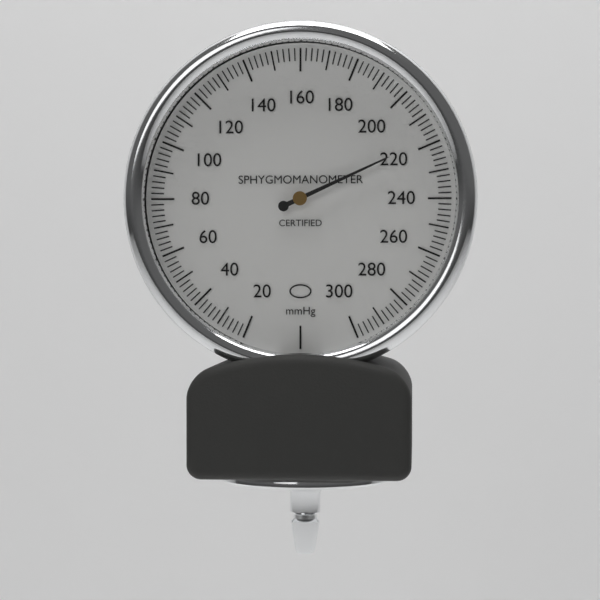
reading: 218 mmHg
